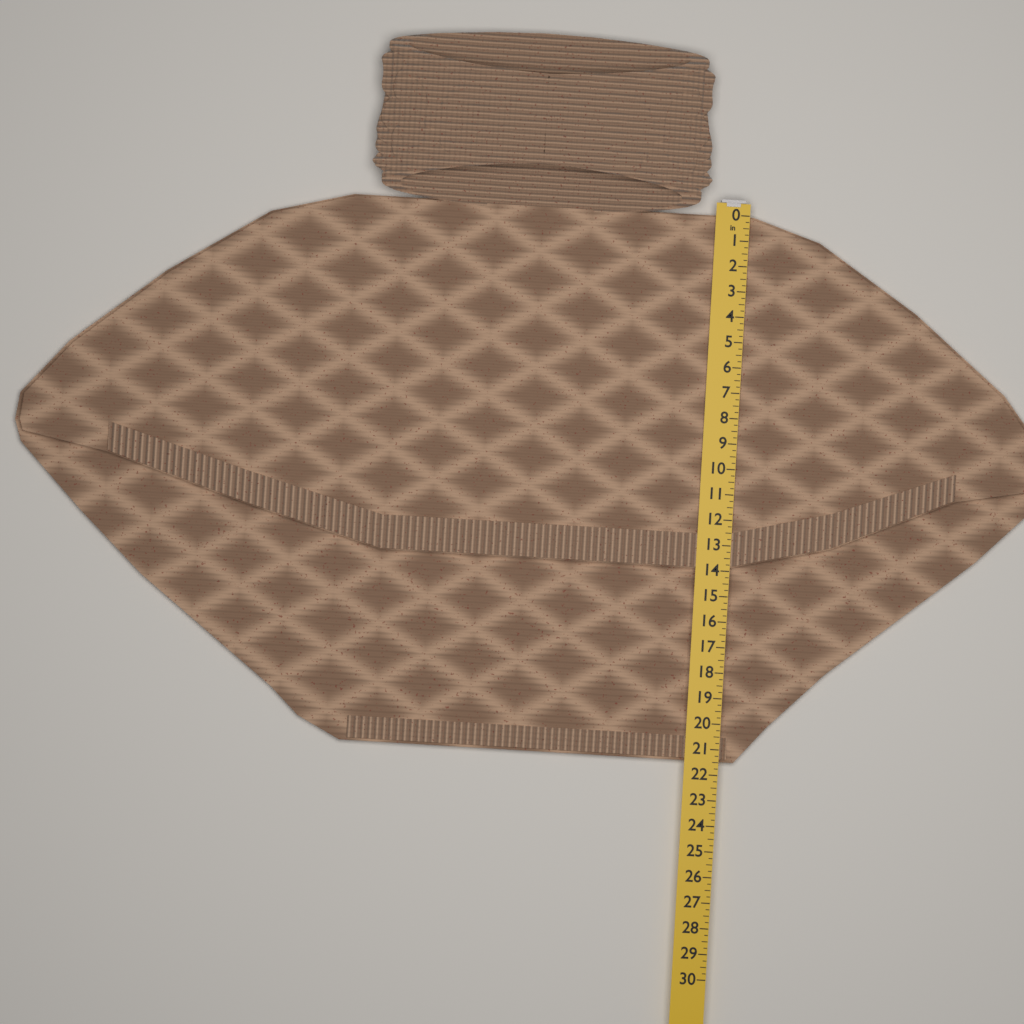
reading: 21.50 in
